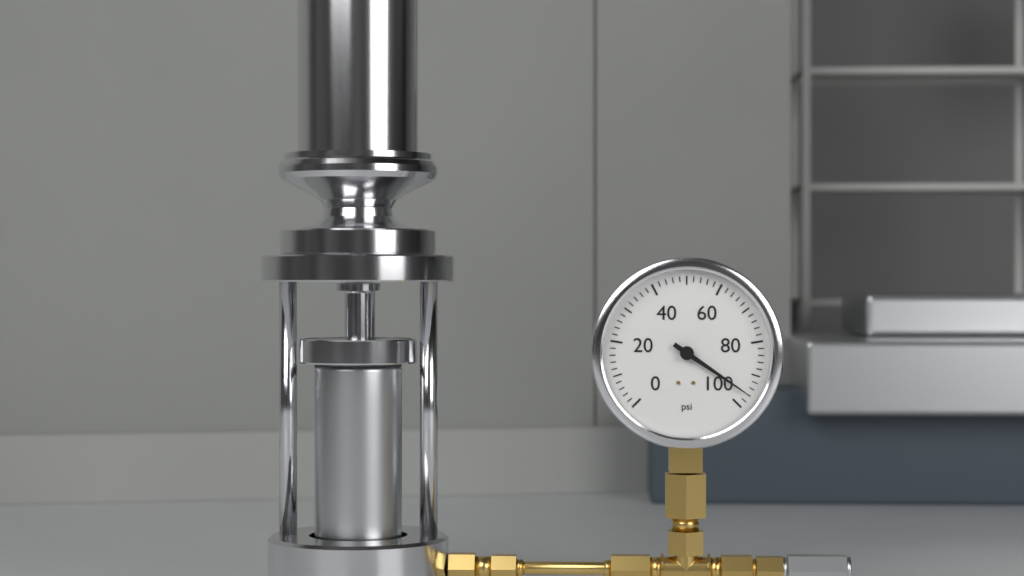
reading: 96 psi
